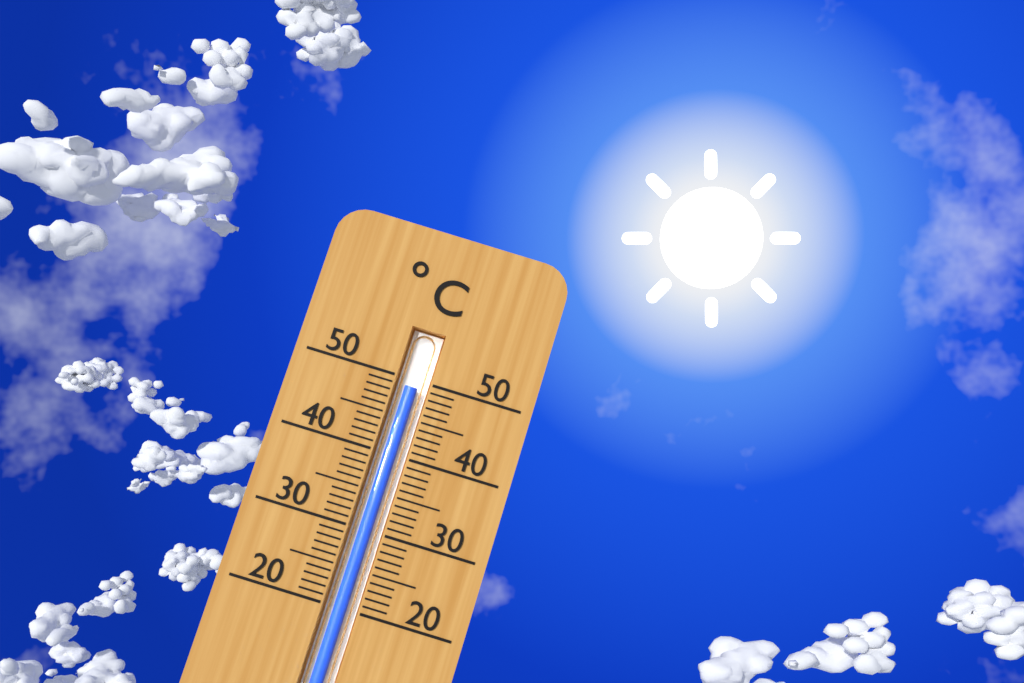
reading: 49 °C
